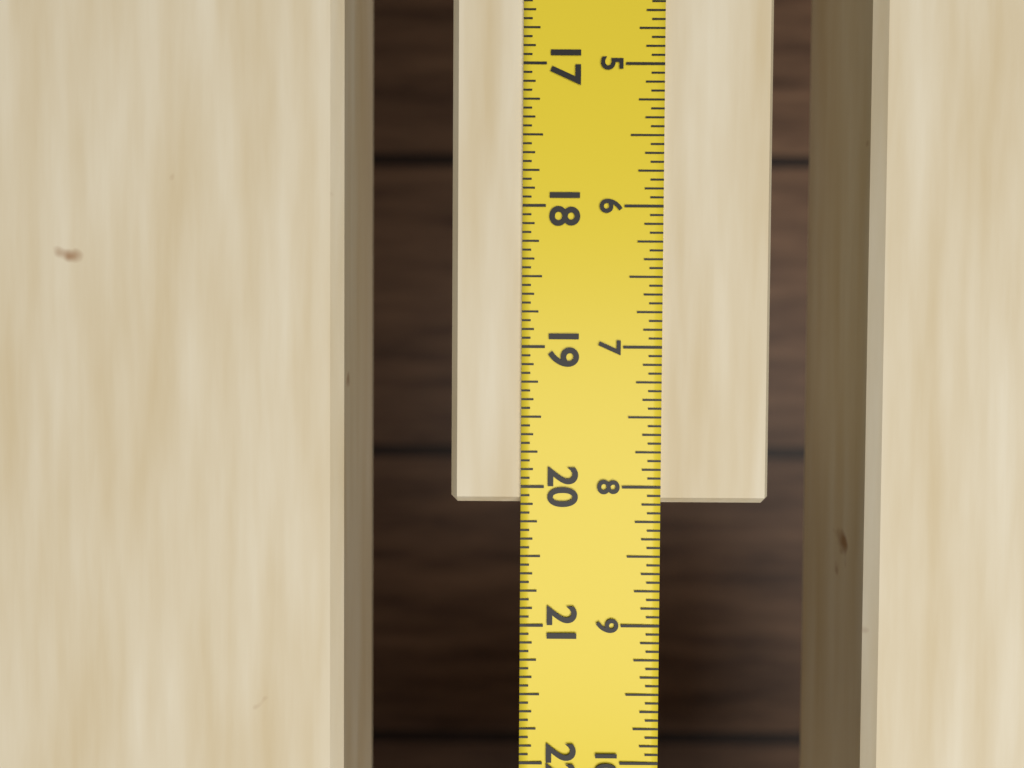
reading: 20.1250 in
